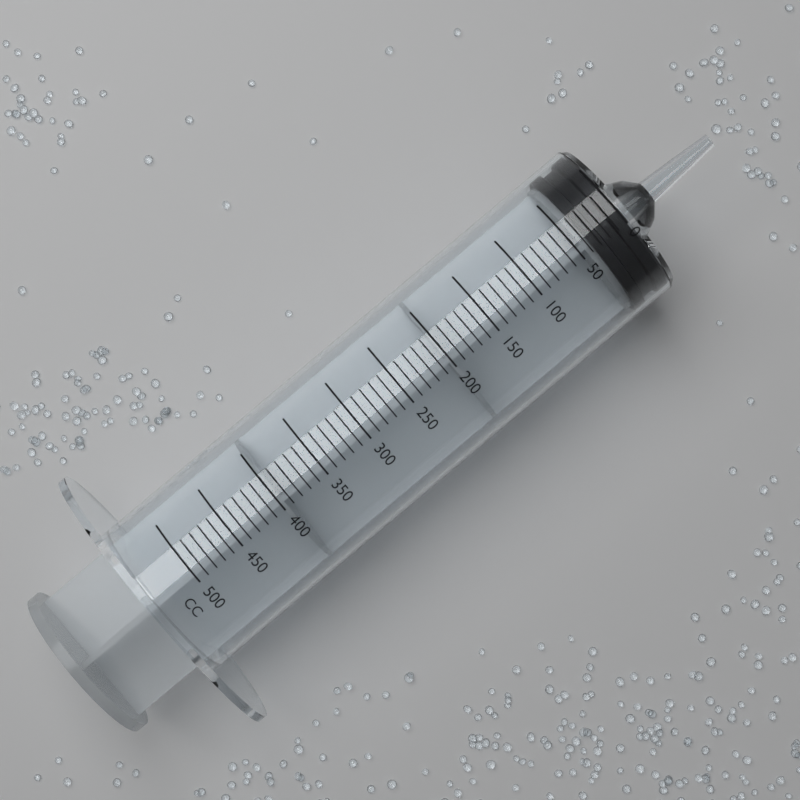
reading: 0 cc
